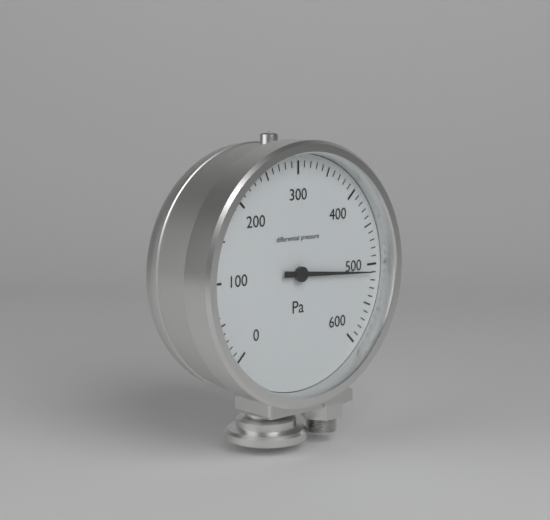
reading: 510 Pa
